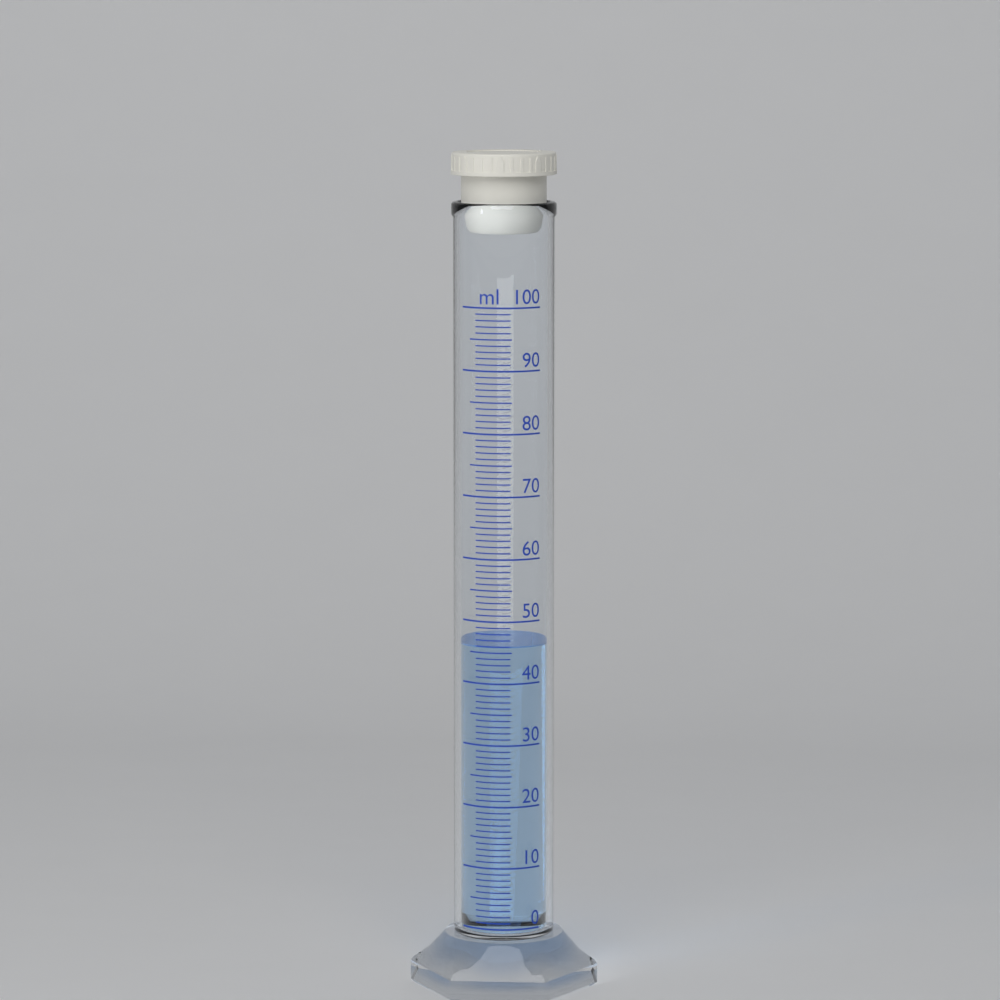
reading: 46 ml
